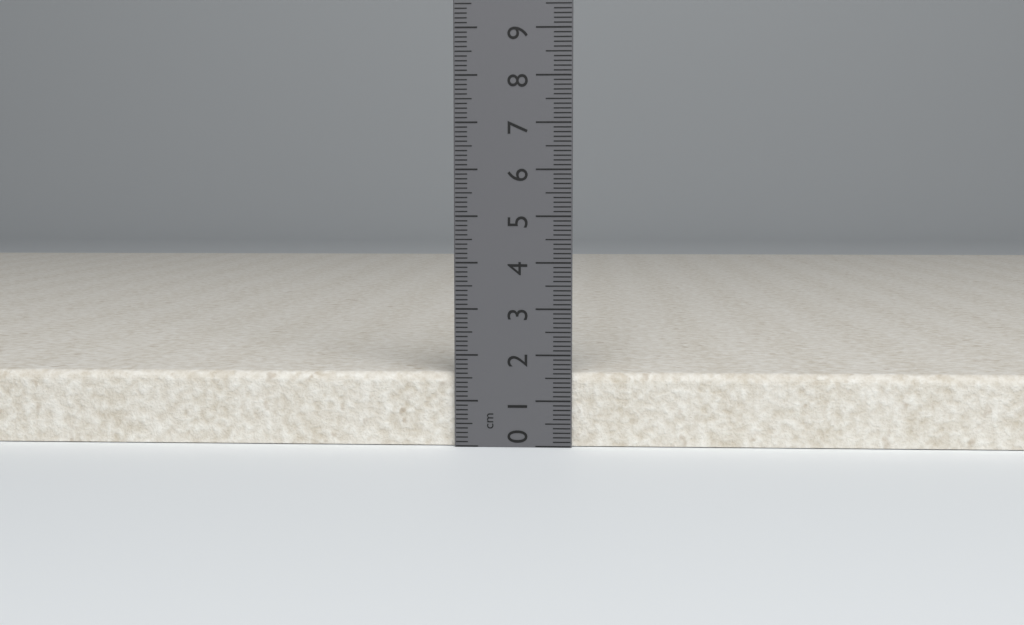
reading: 1.6 cm
